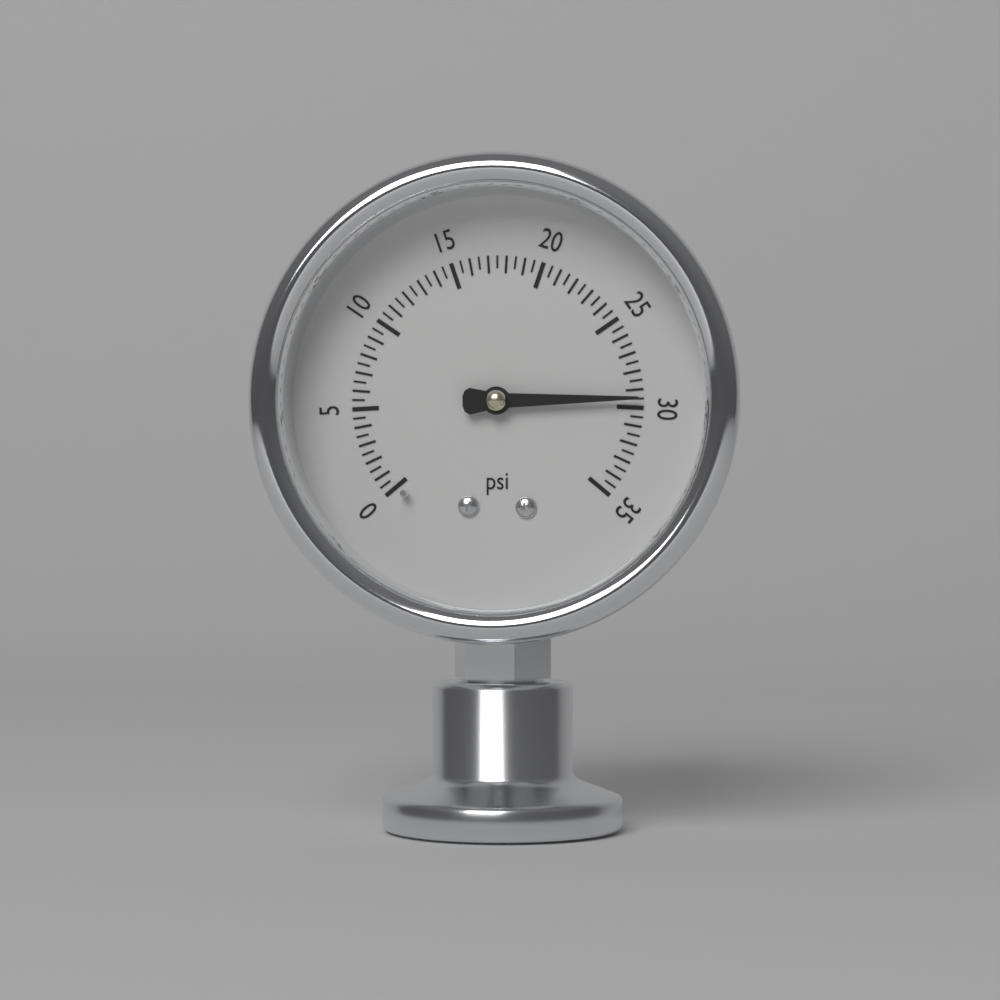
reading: 29.5 psi
